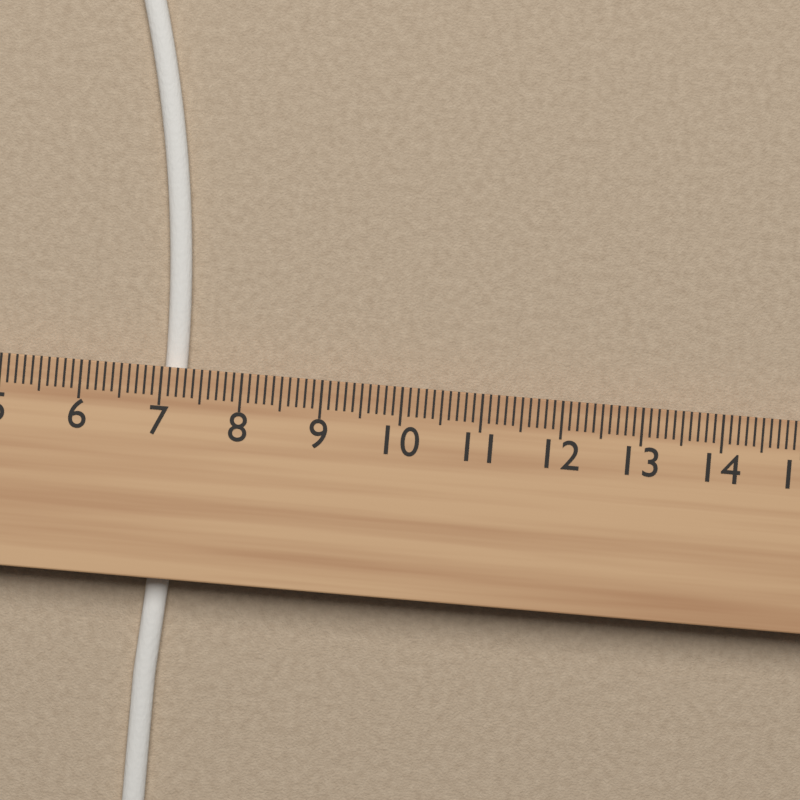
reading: 7.3 cm
